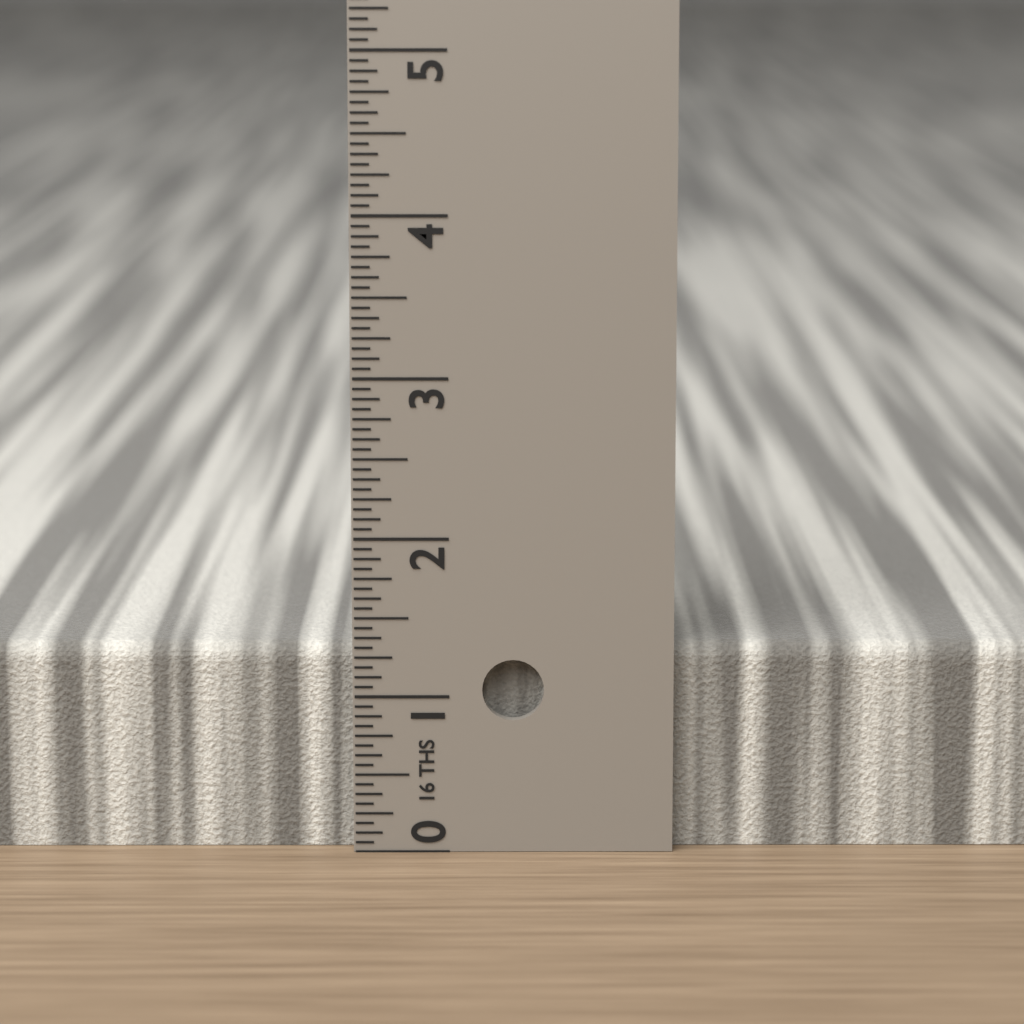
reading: 1.3125 in
